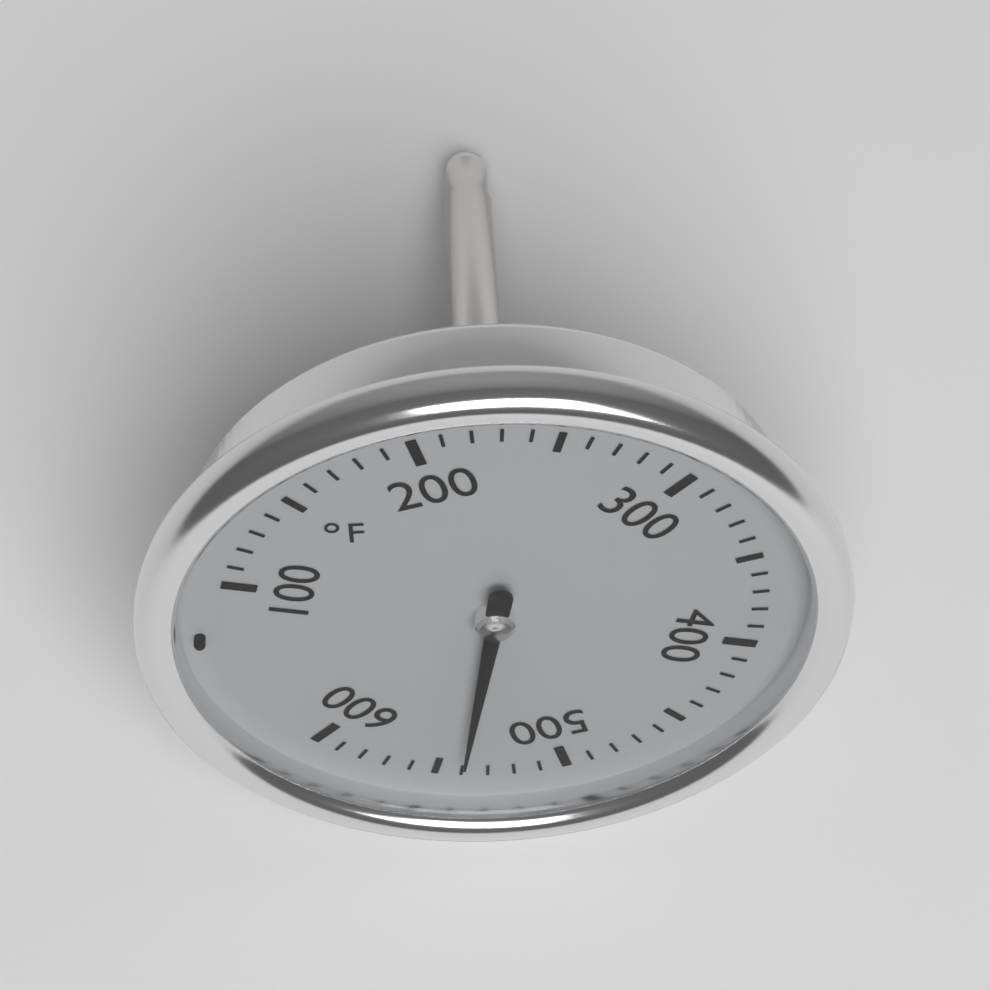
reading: 540 °F
